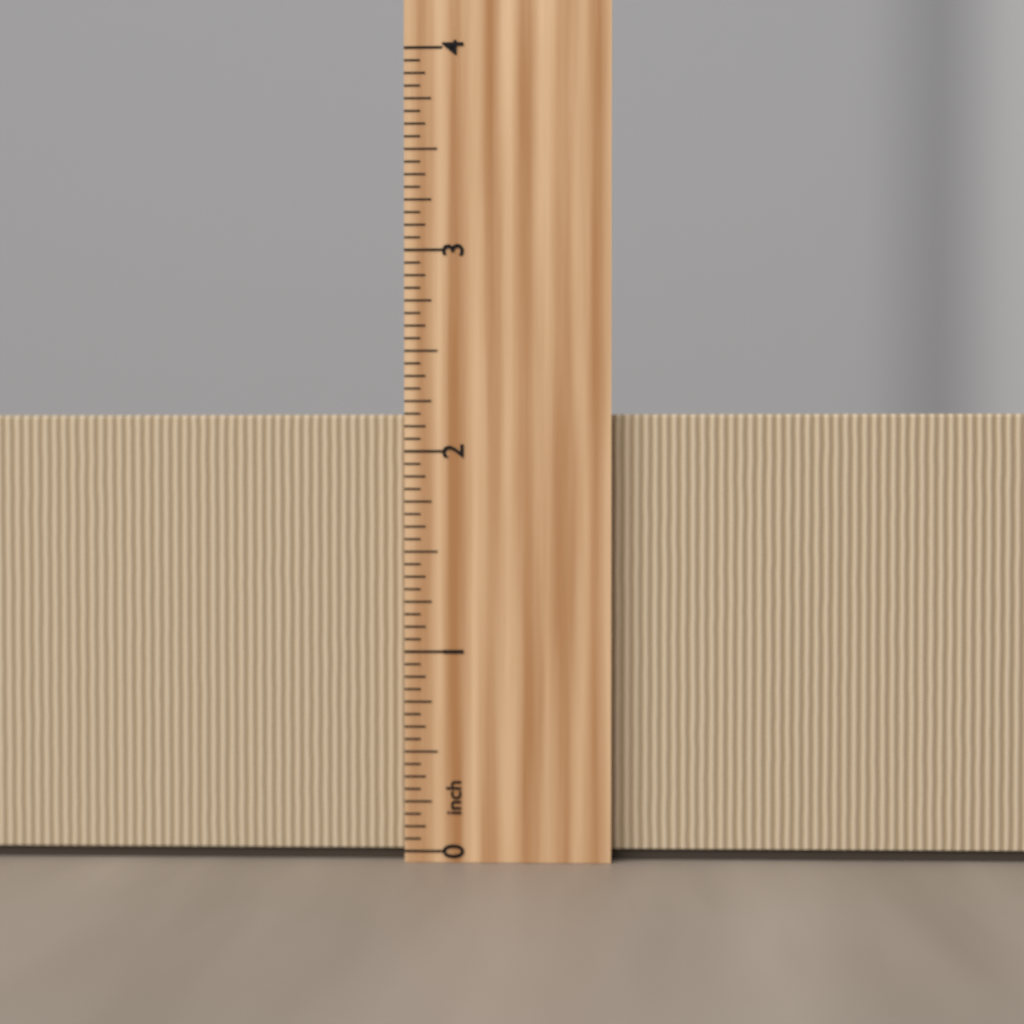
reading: 2.1875 inch
